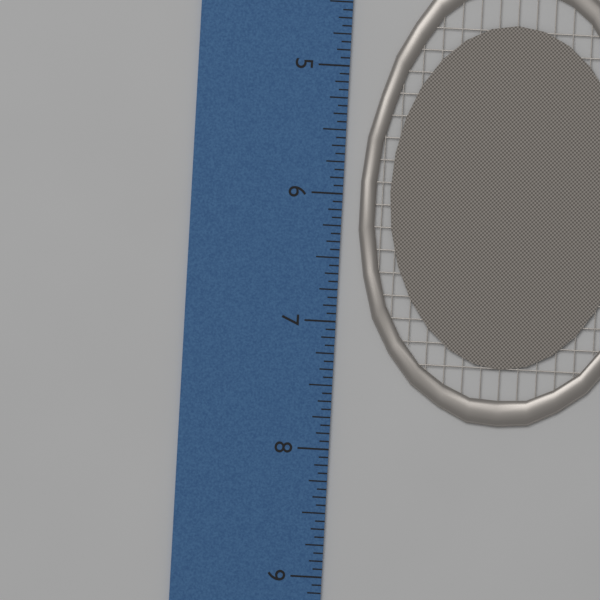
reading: 7.7500 inch
